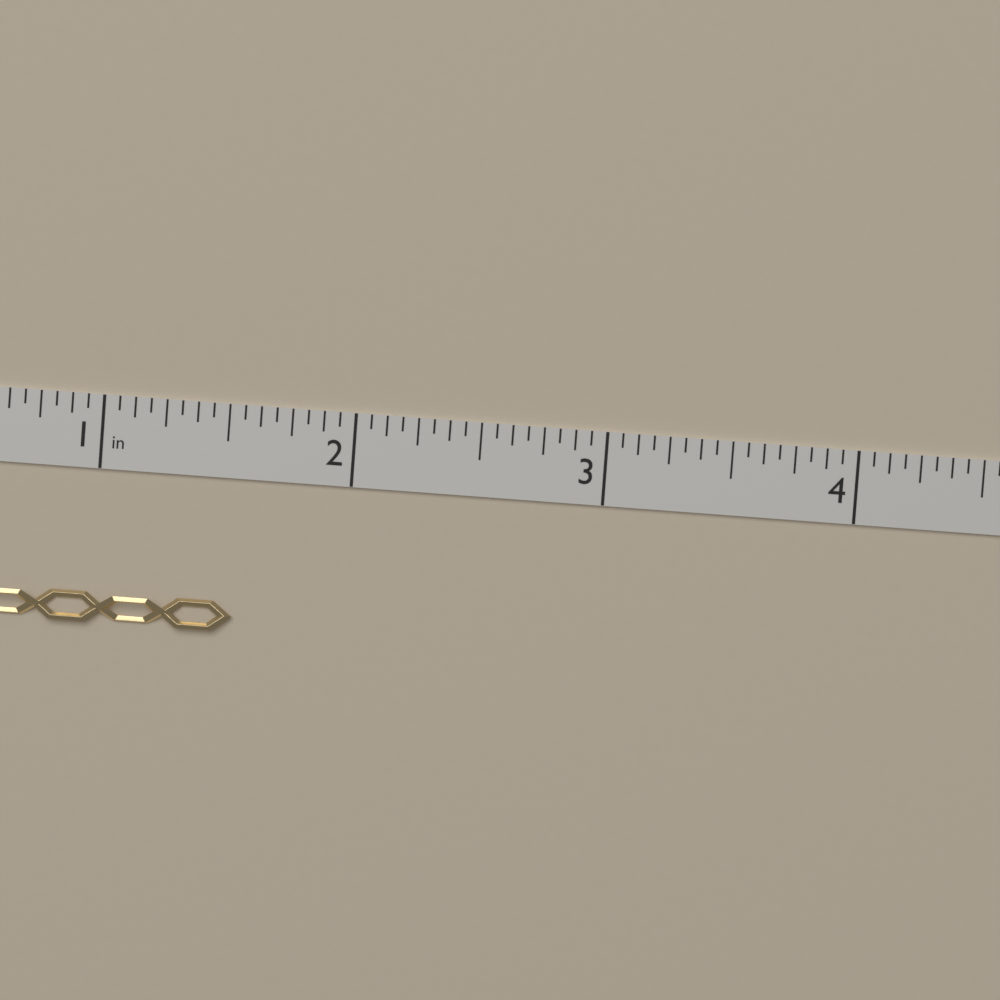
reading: 1.5625 in
